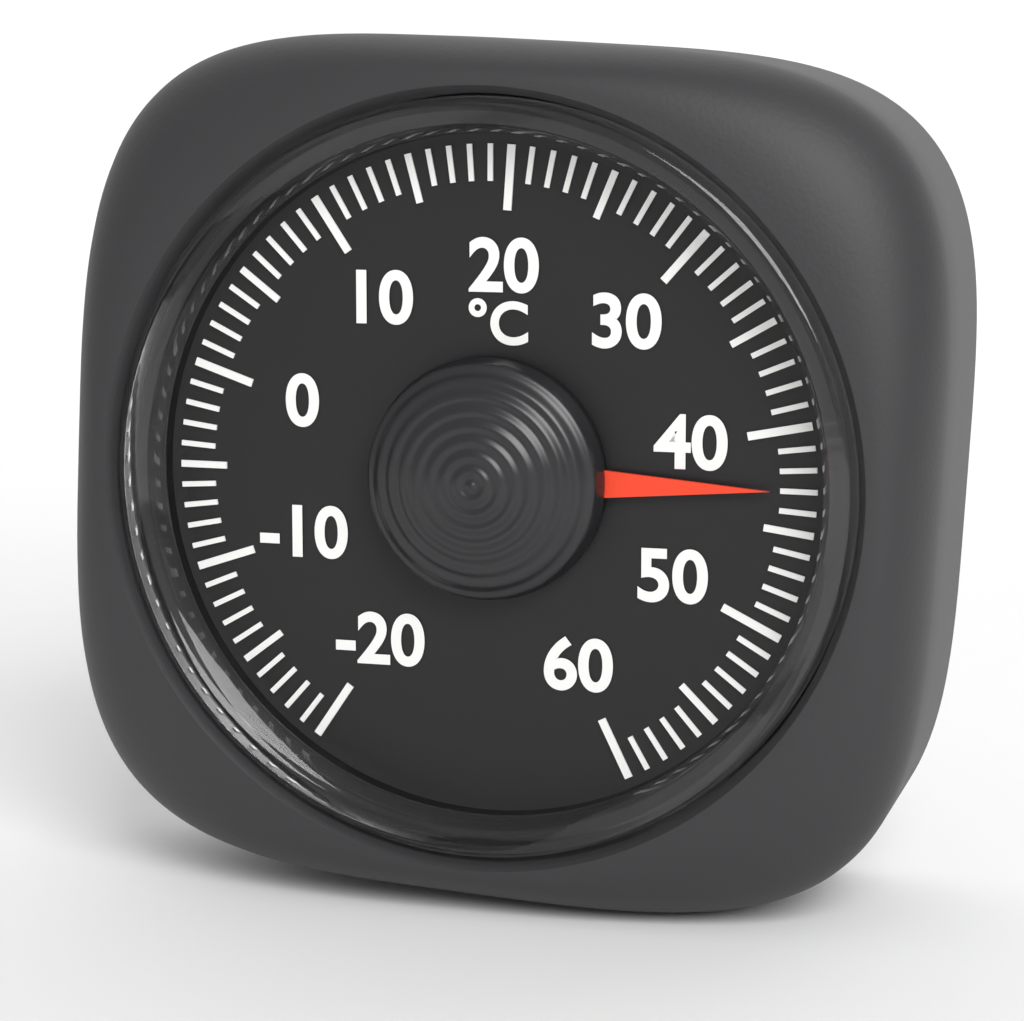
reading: 43 °C
